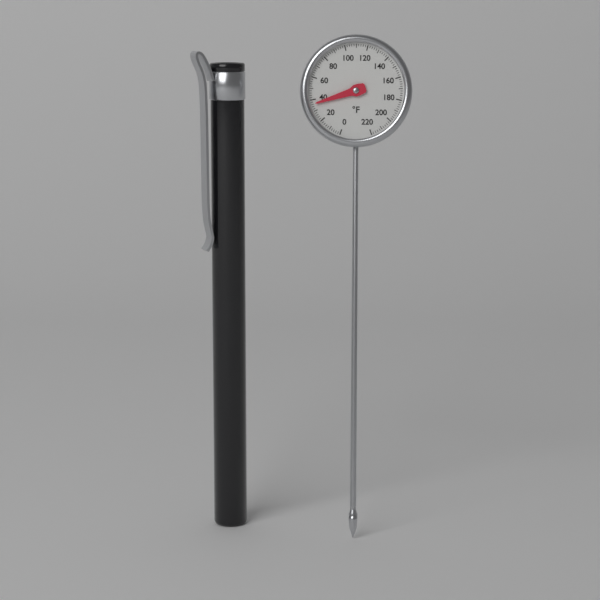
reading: 36 °F
